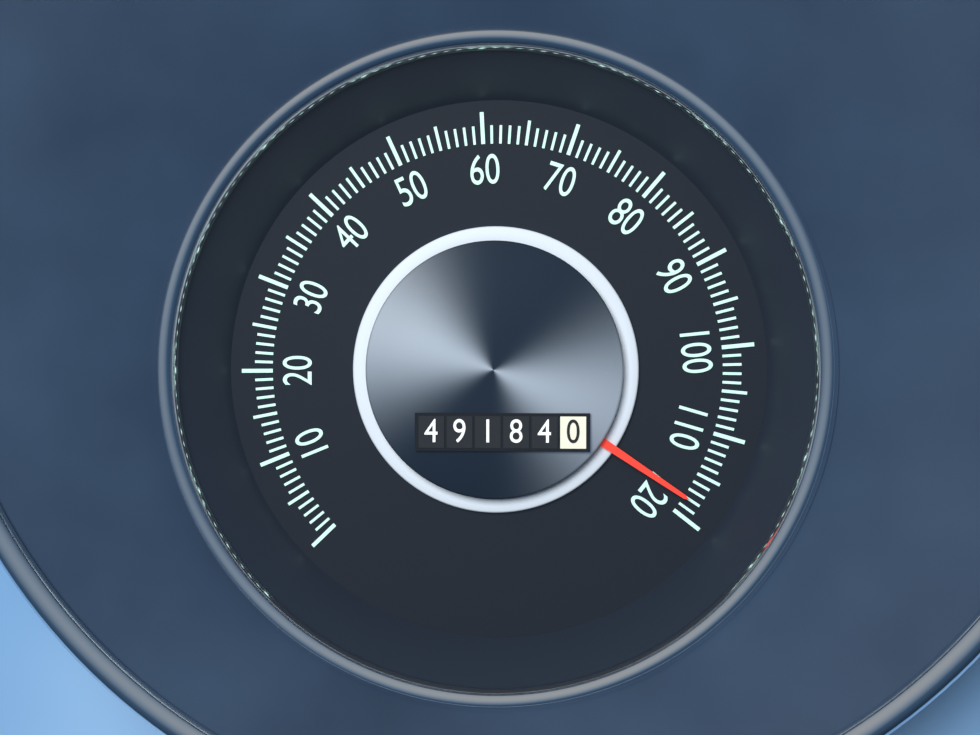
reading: 118 (no unit)
